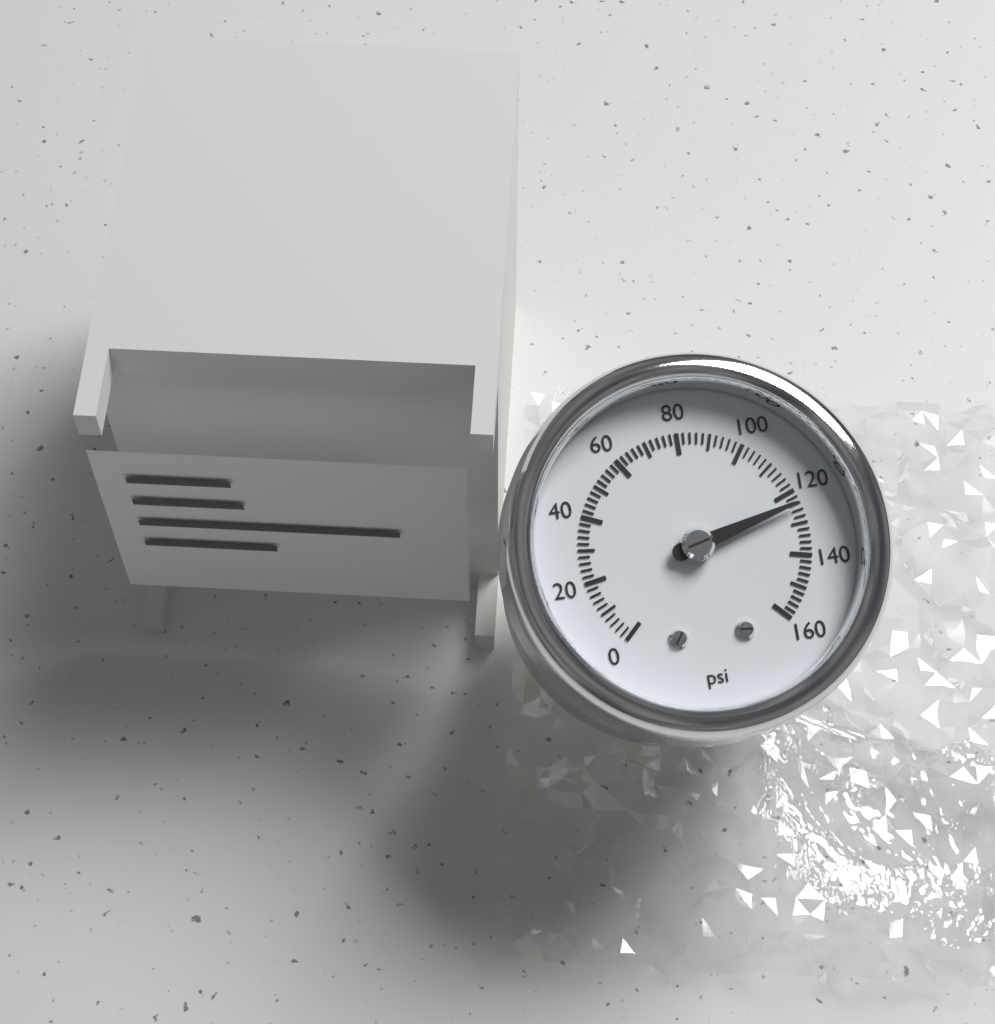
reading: 124 psi
